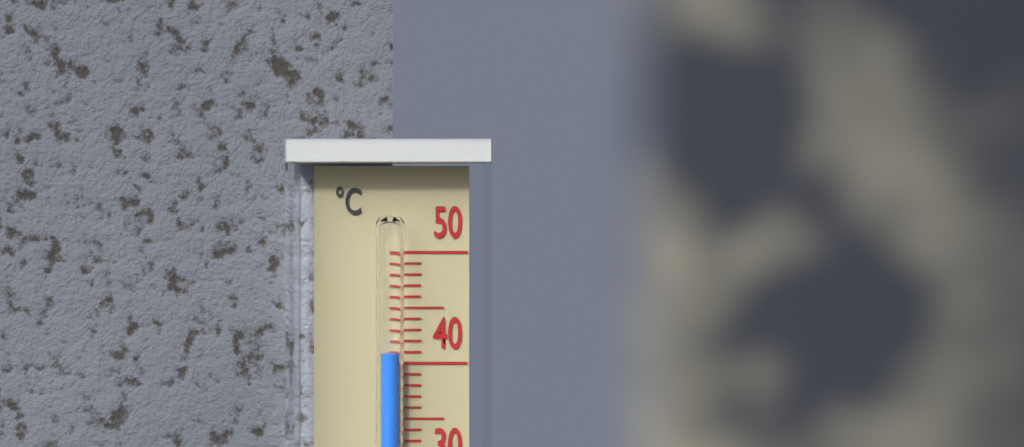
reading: 41 °C
